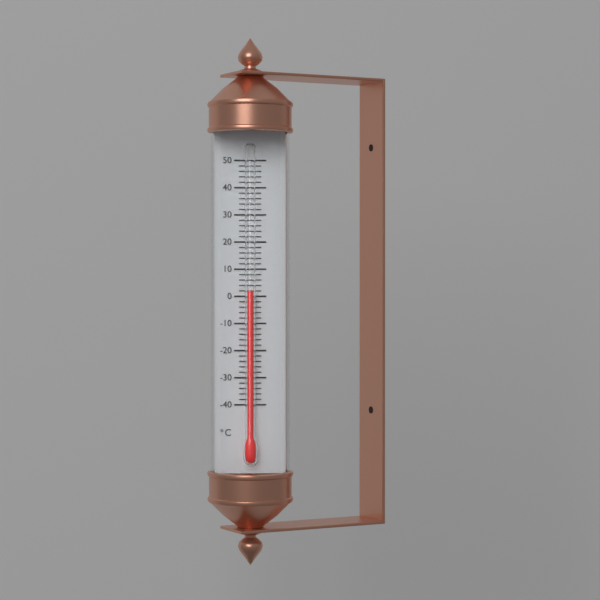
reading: 2 °C
